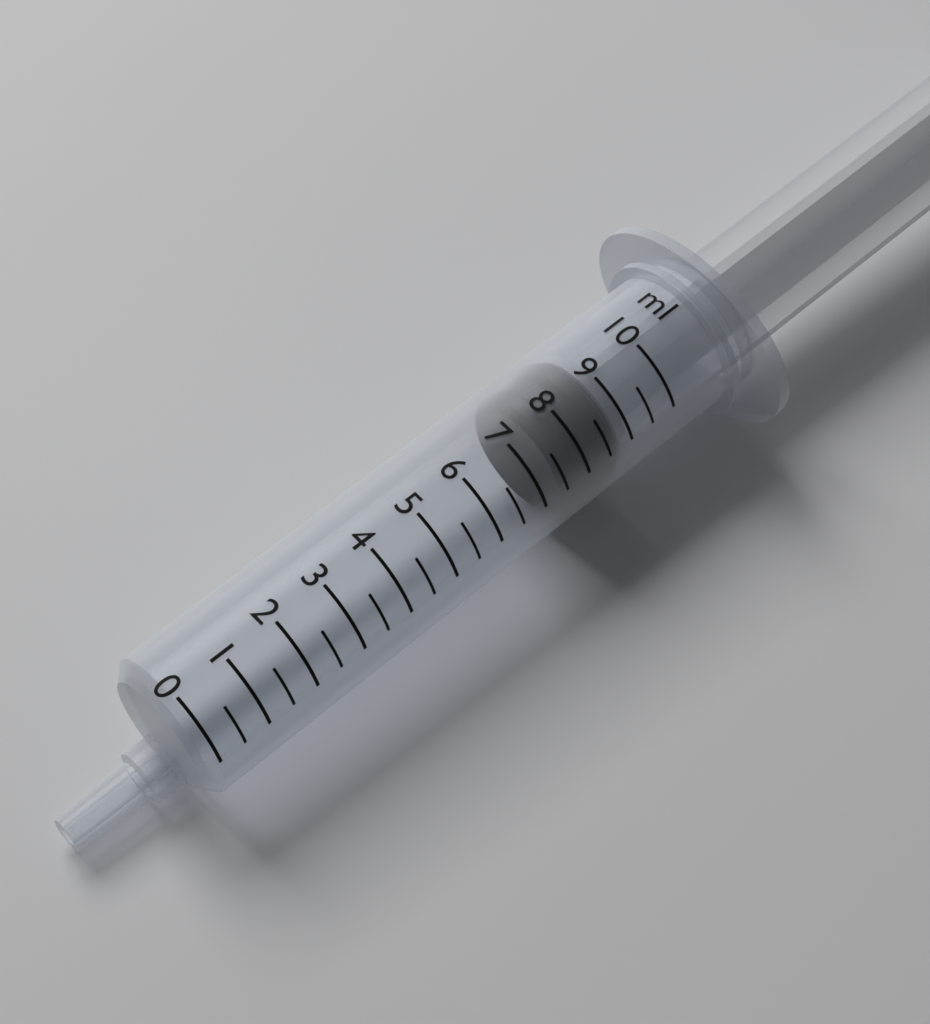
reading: 7.5 ml
